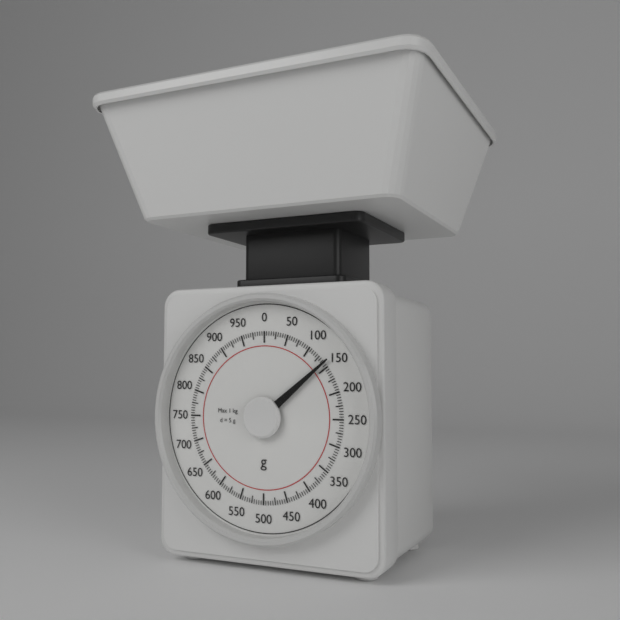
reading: 140 g
